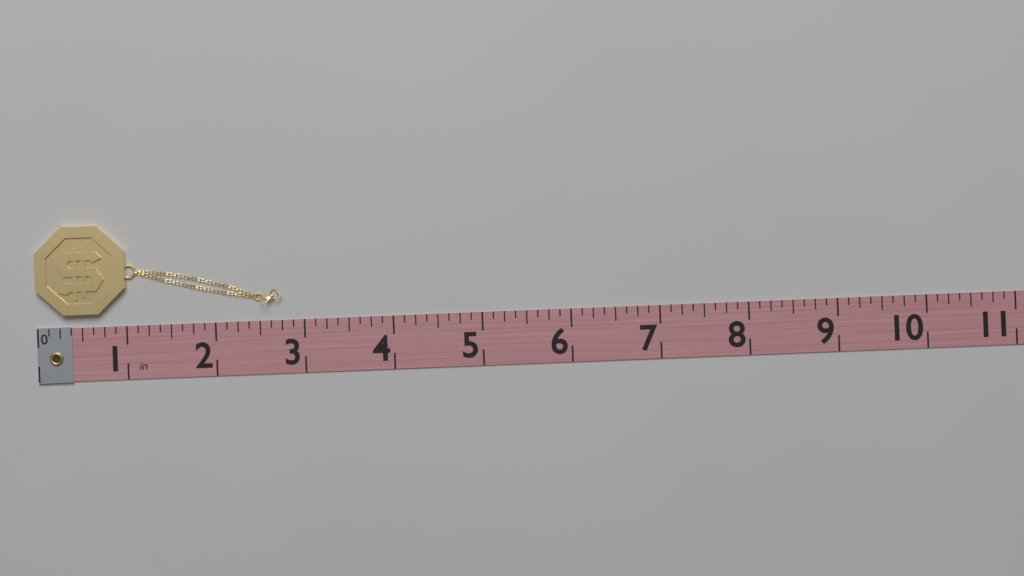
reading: 2.750 in
